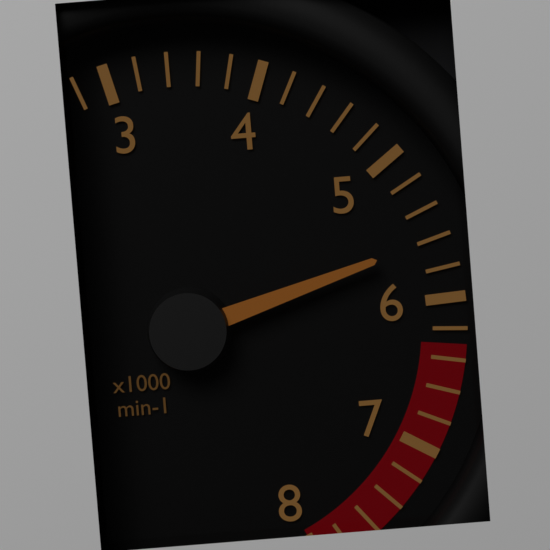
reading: 5600 min-1
